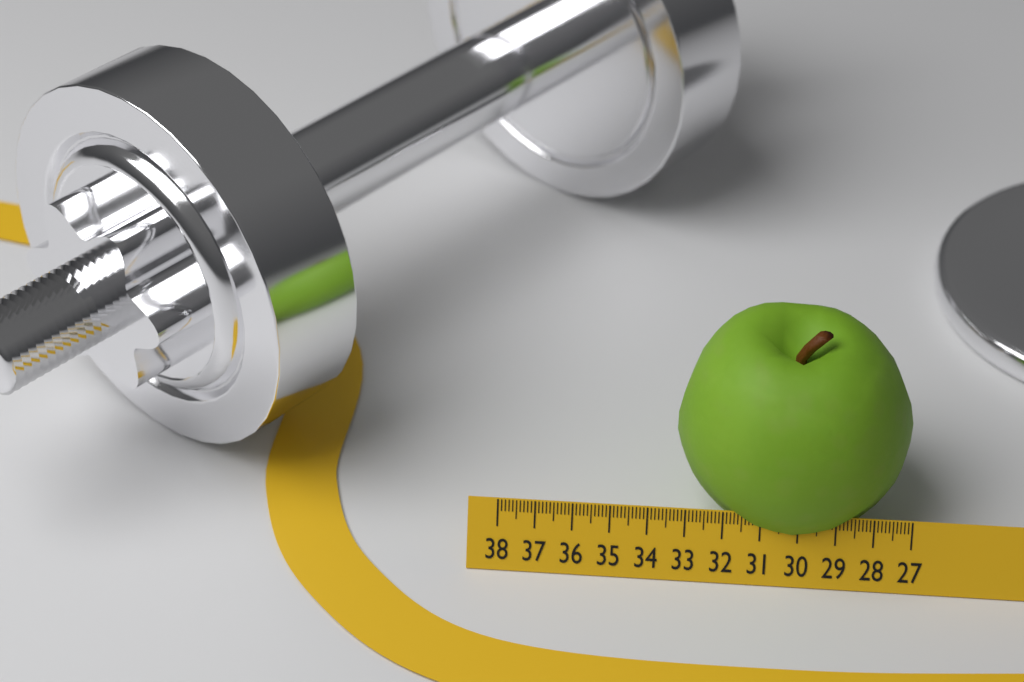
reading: 33.3 (no unit)
